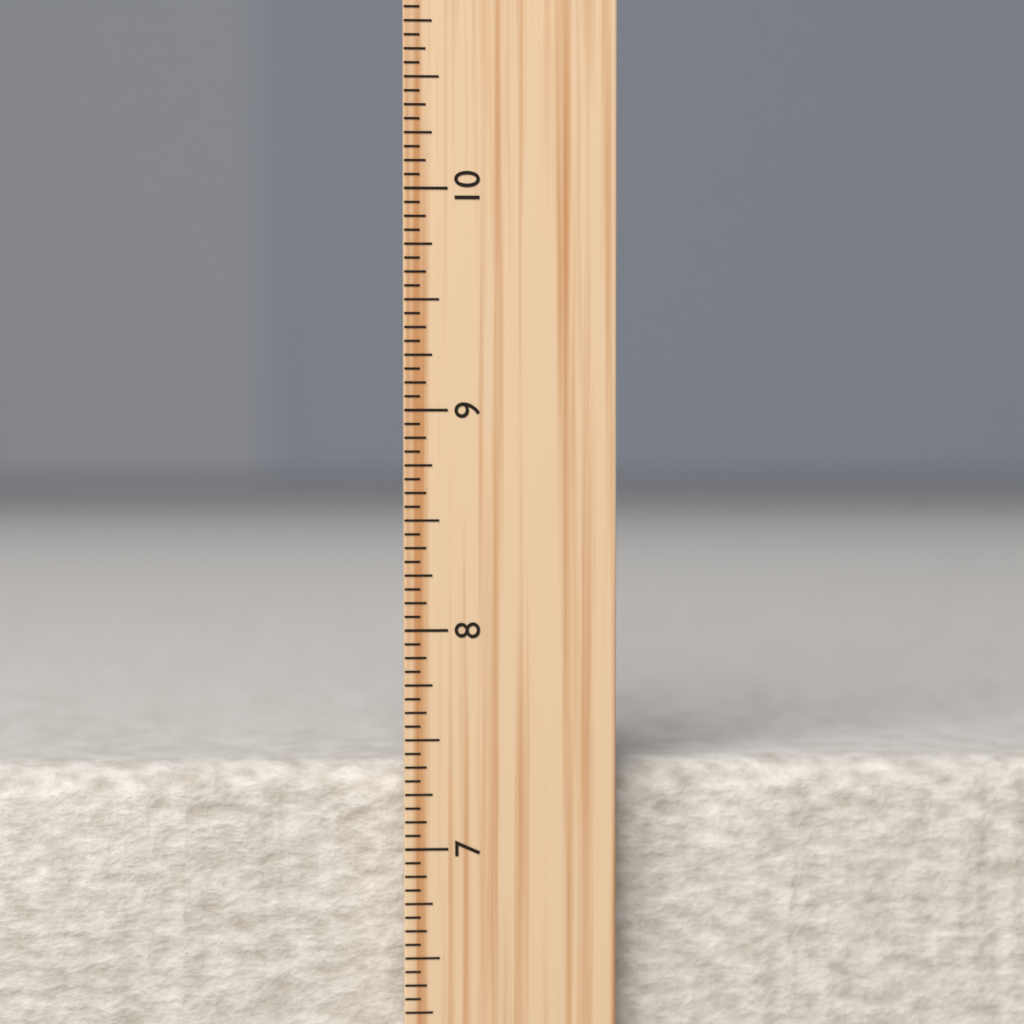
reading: 7.3750 inch
